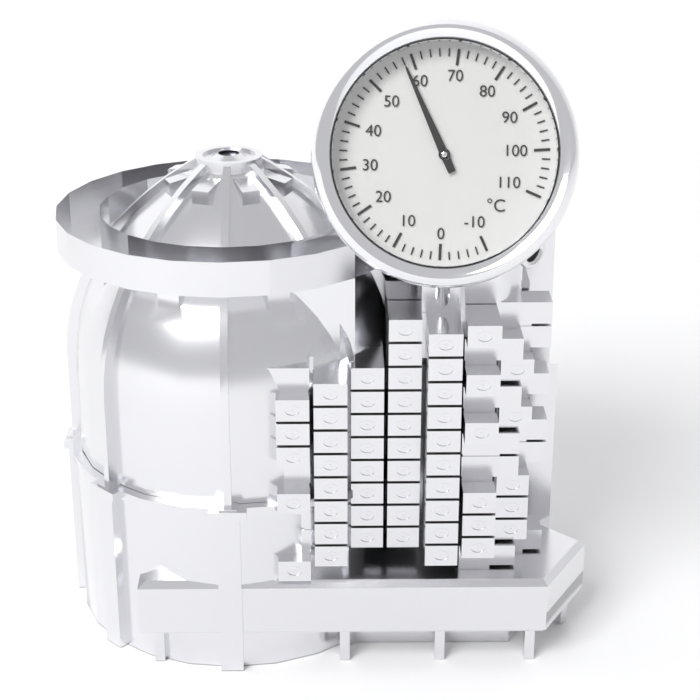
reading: 58 °C
